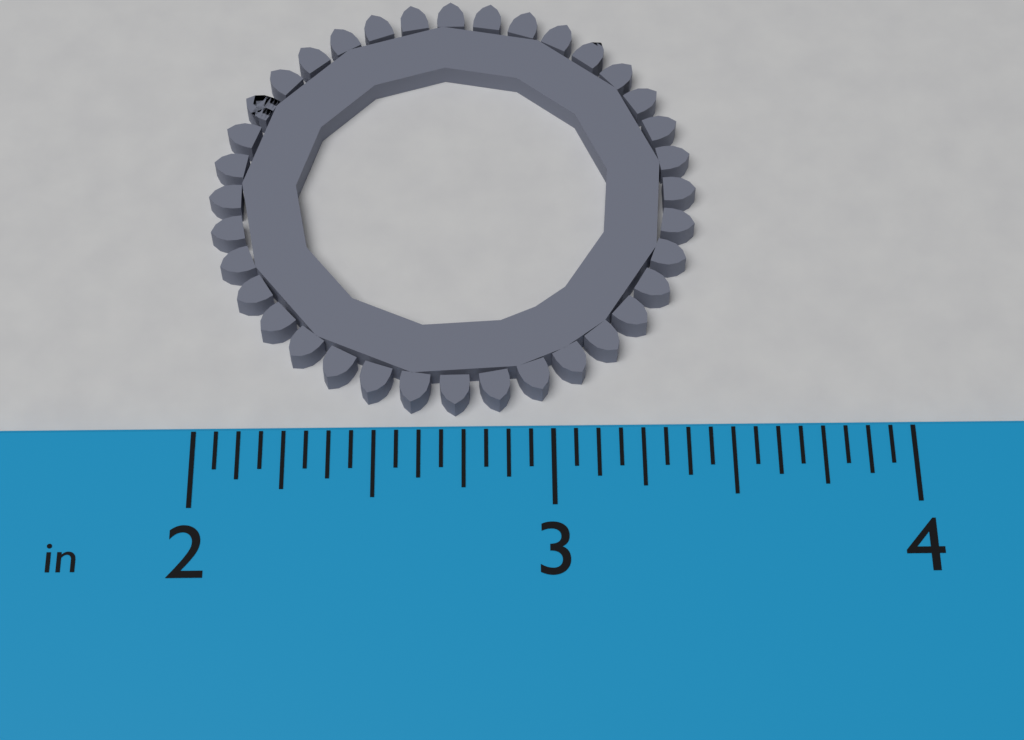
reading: 3.4375 in
